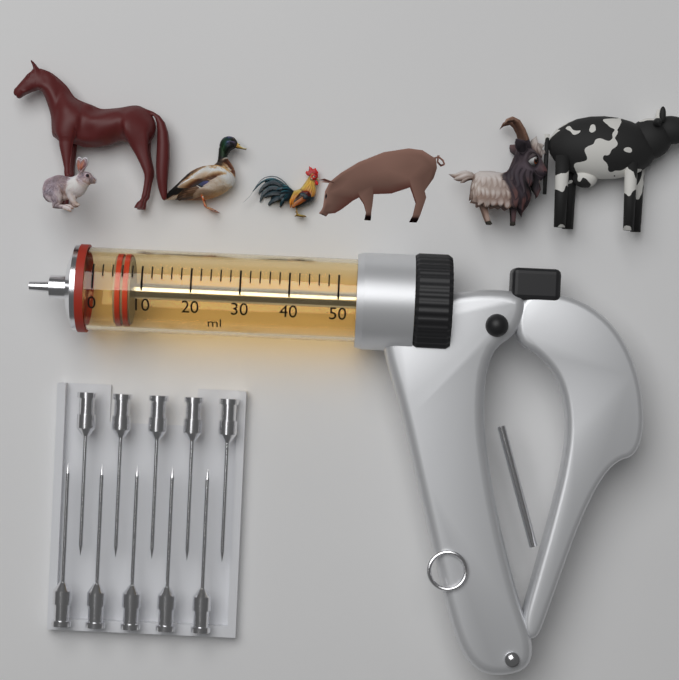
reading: 4 ml
